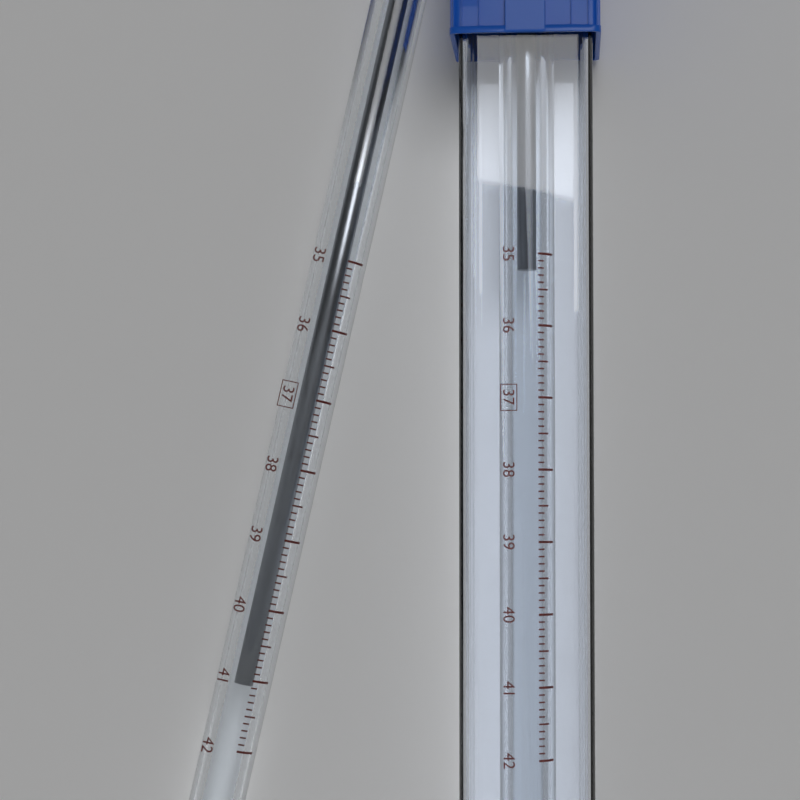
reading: 41.1 °C
